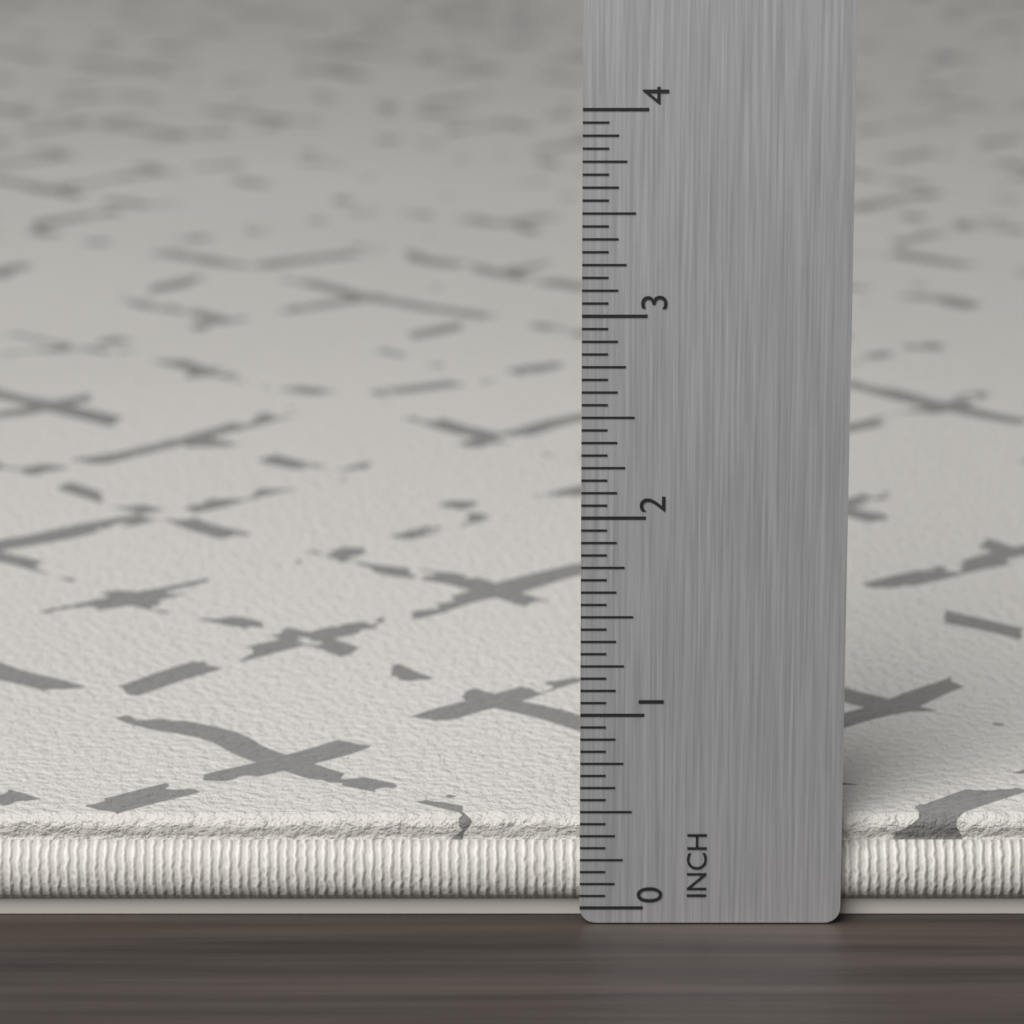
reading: 0.4375 in
